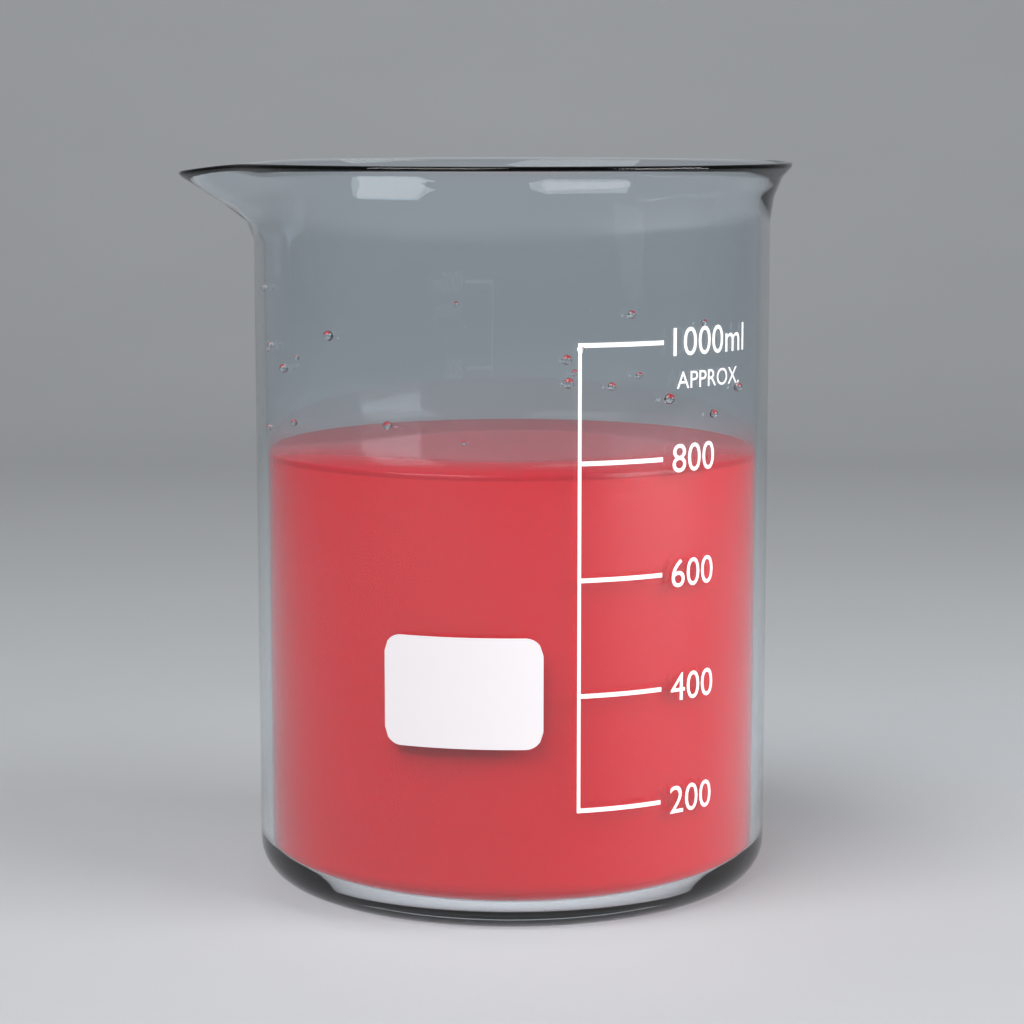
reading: 780 ml
